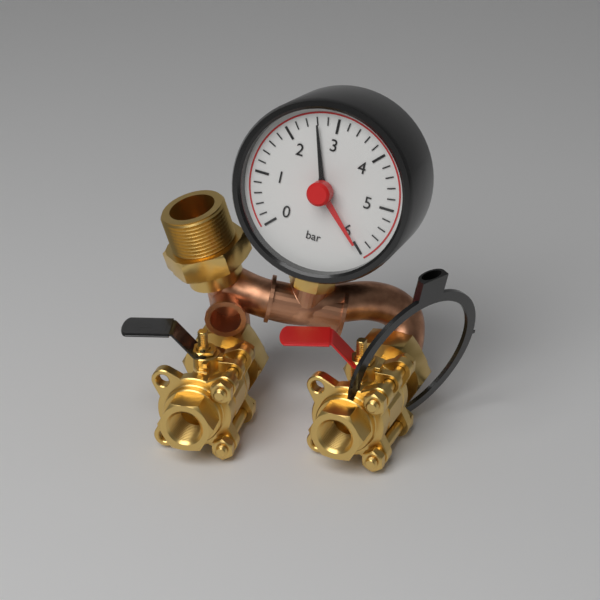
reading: 2.6 bar
